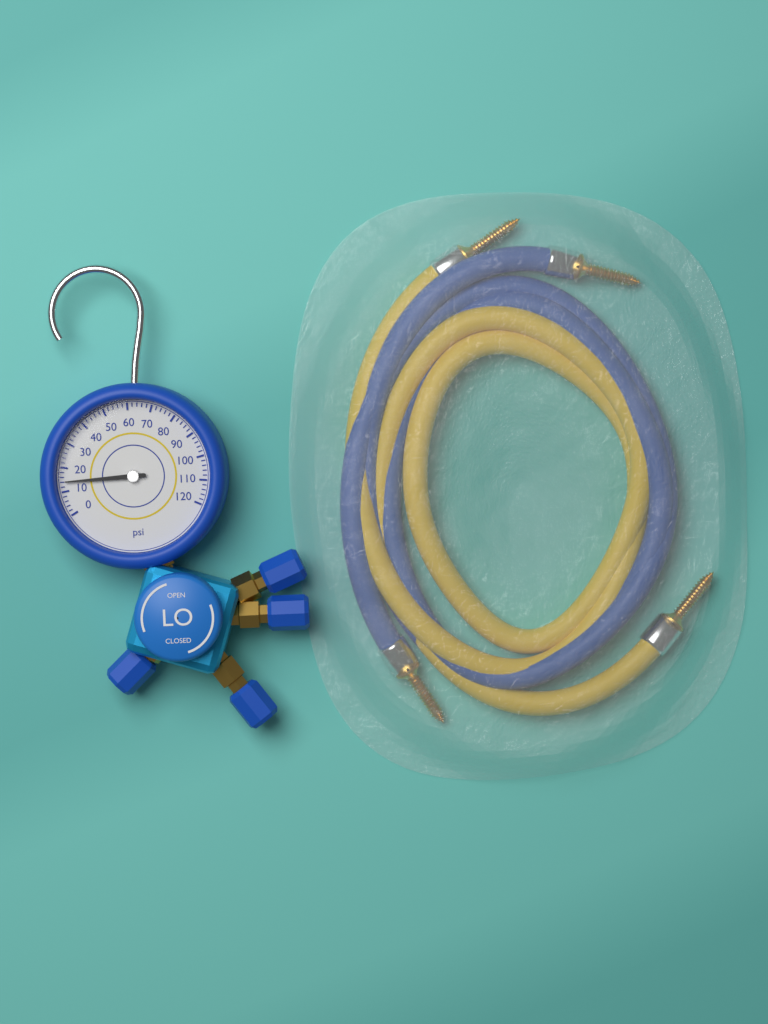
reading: 14 psi
